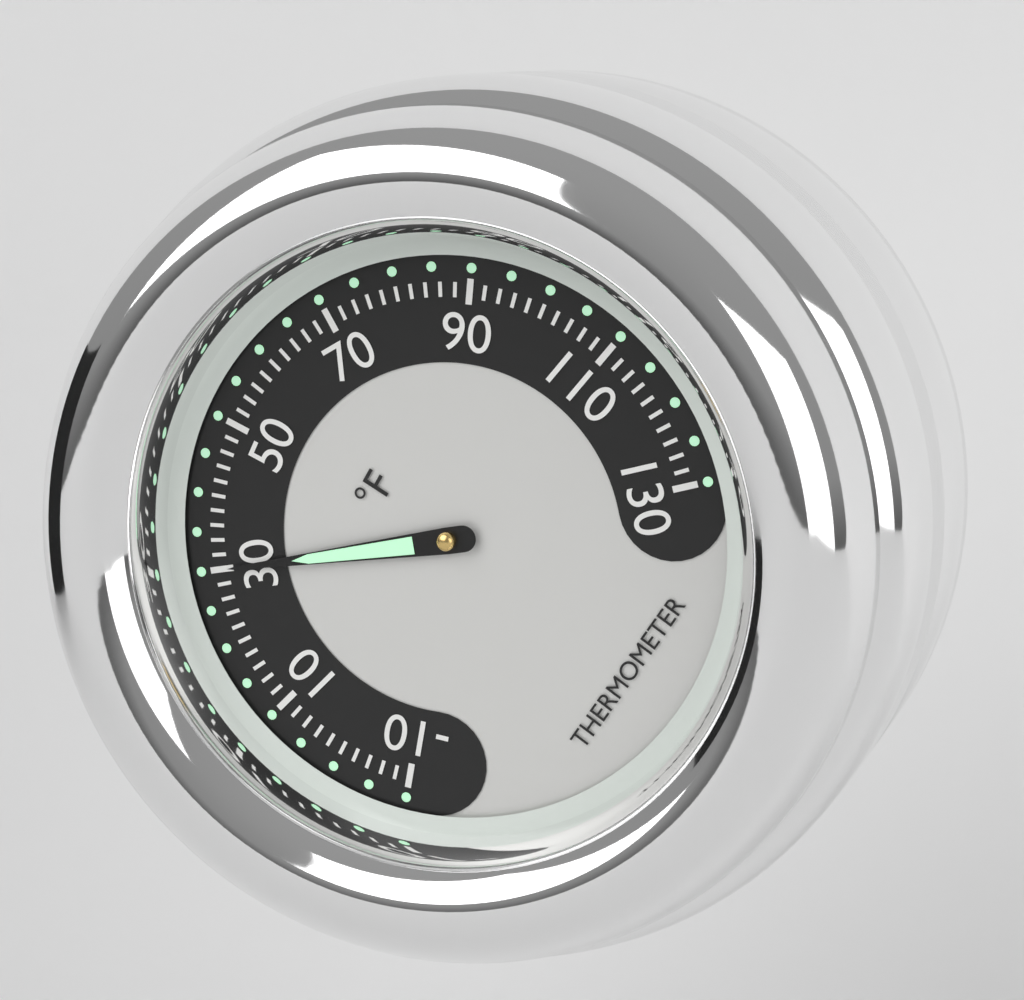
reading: 30 °F
